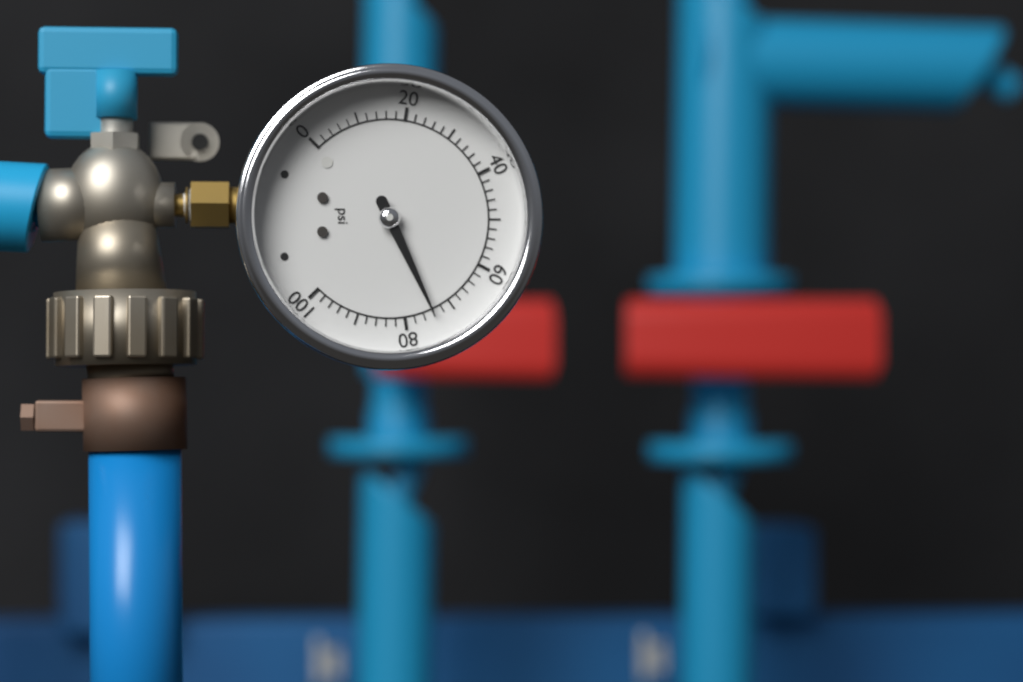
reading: 74 psi
